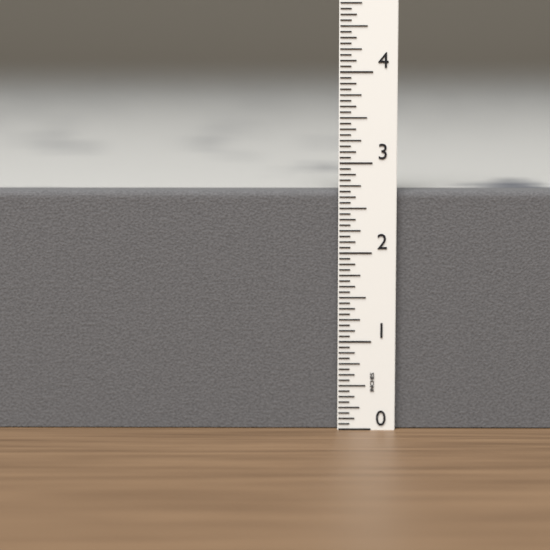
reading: 2.6875 in
